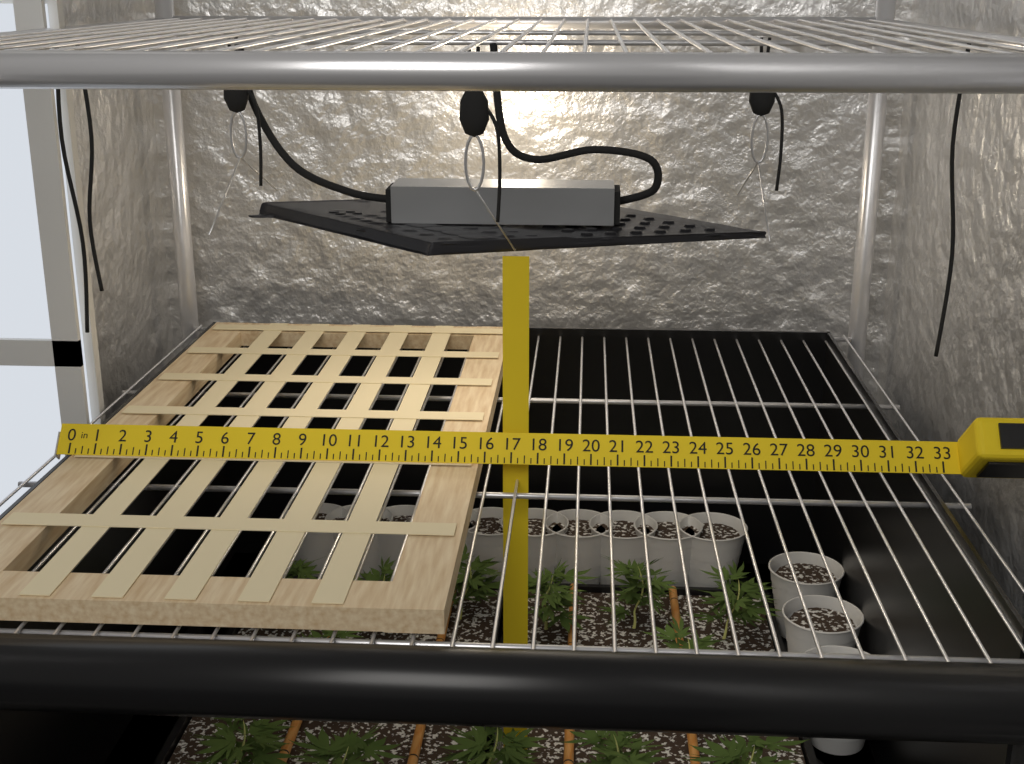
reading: 15.75 in
